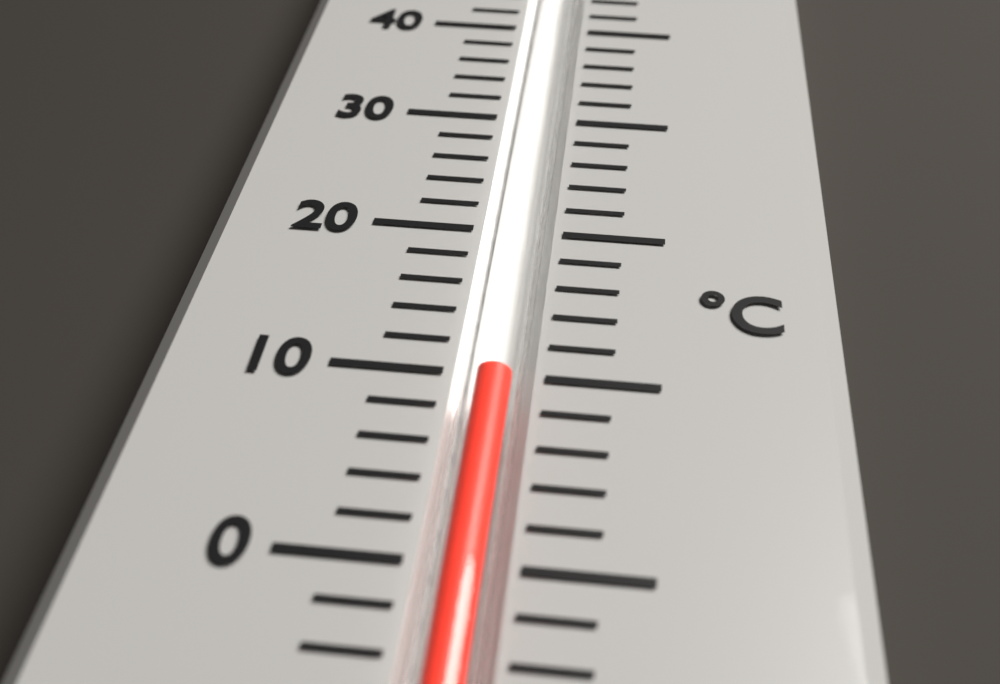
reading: 10 °C
